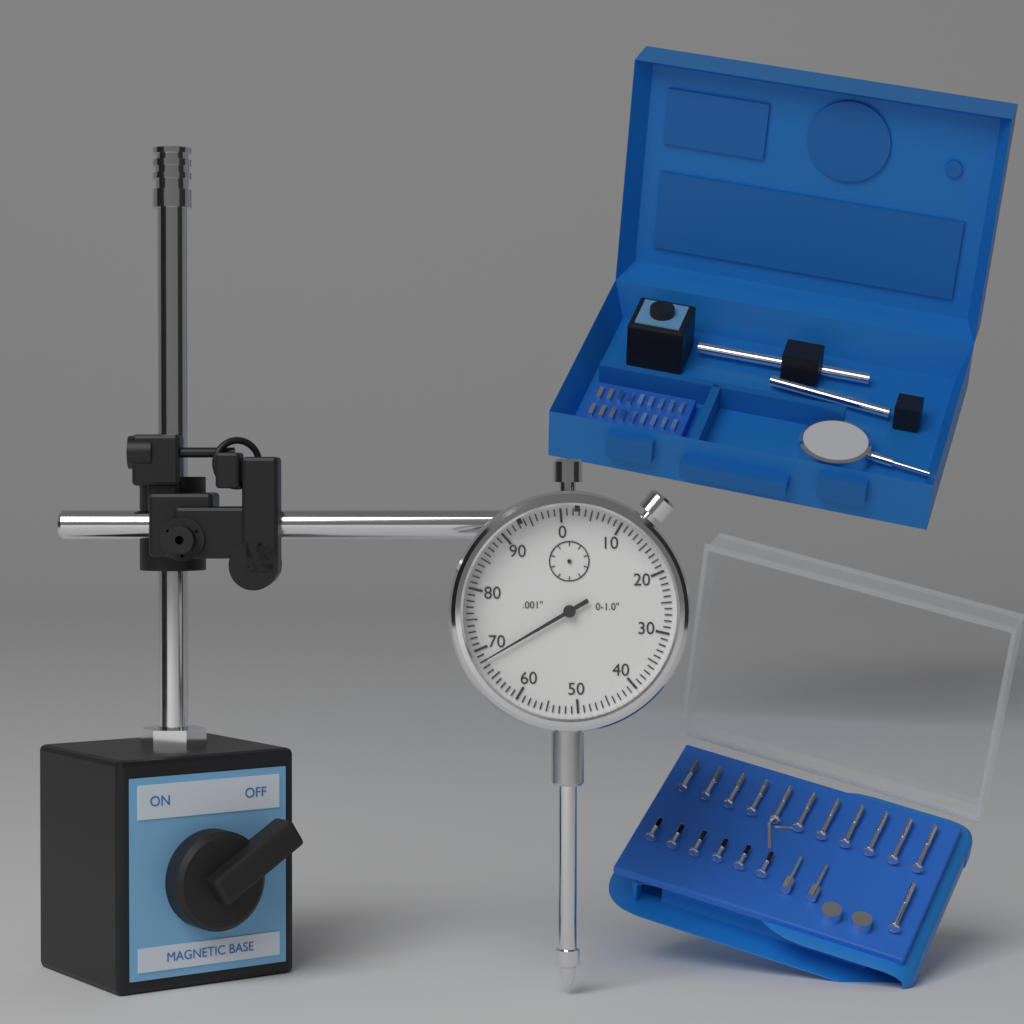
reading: 0.068 in
